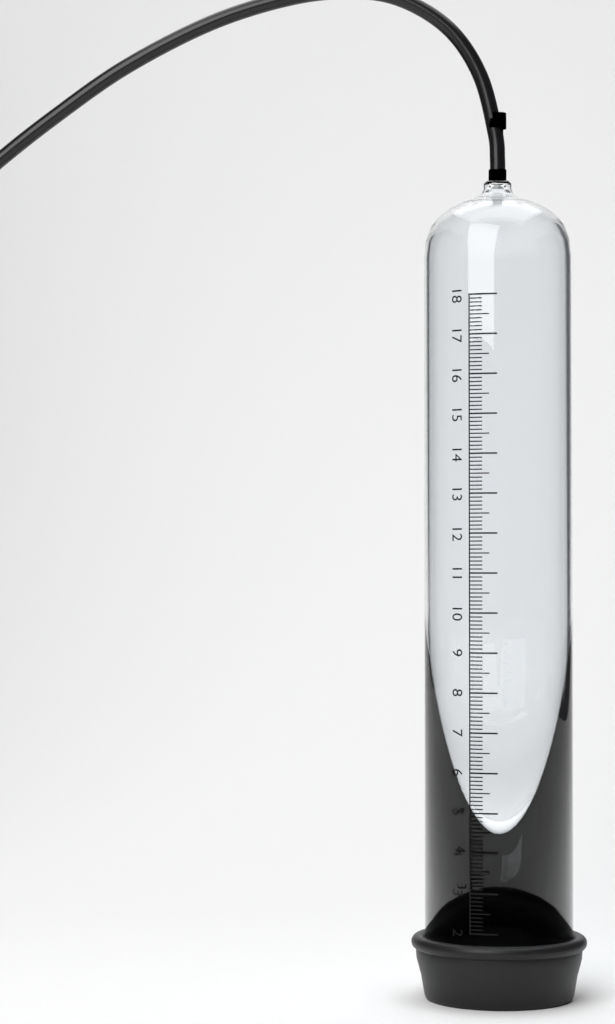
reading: 4.4 (no unit)
